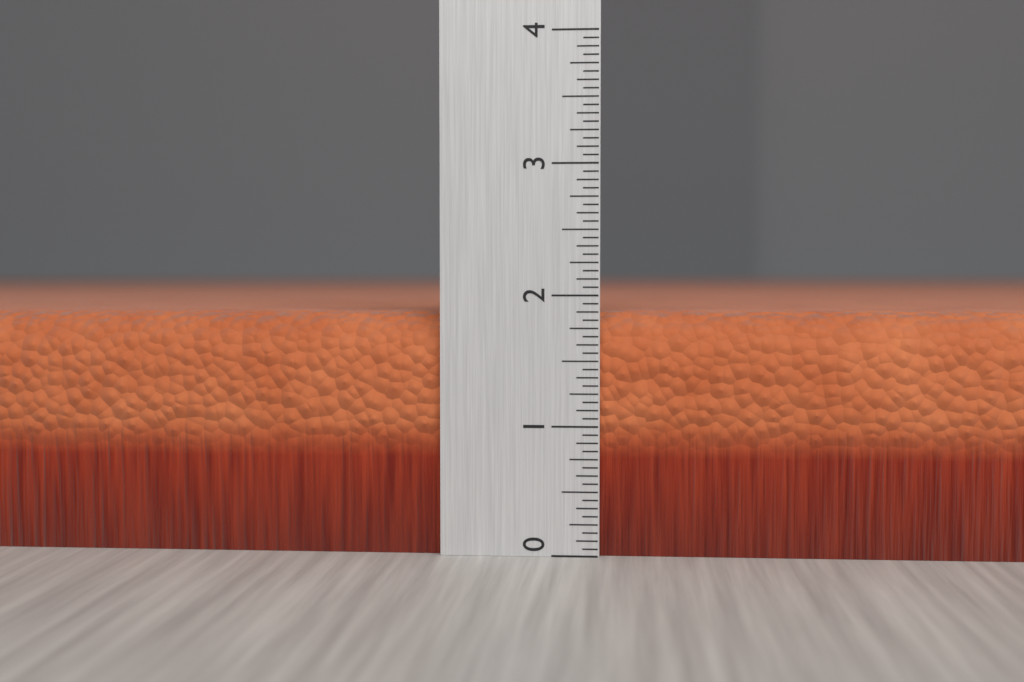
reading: 1.8750 (no unit)
